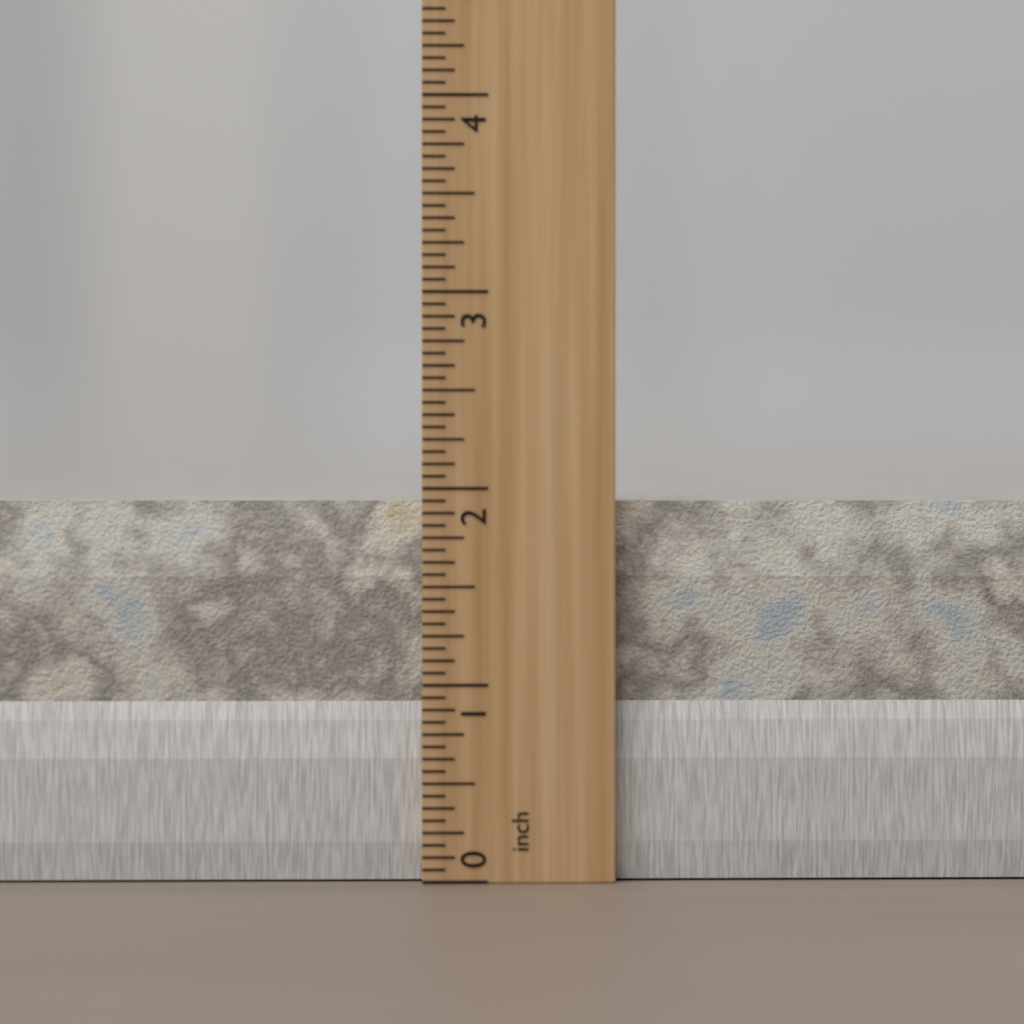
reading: 1.9375 inch
